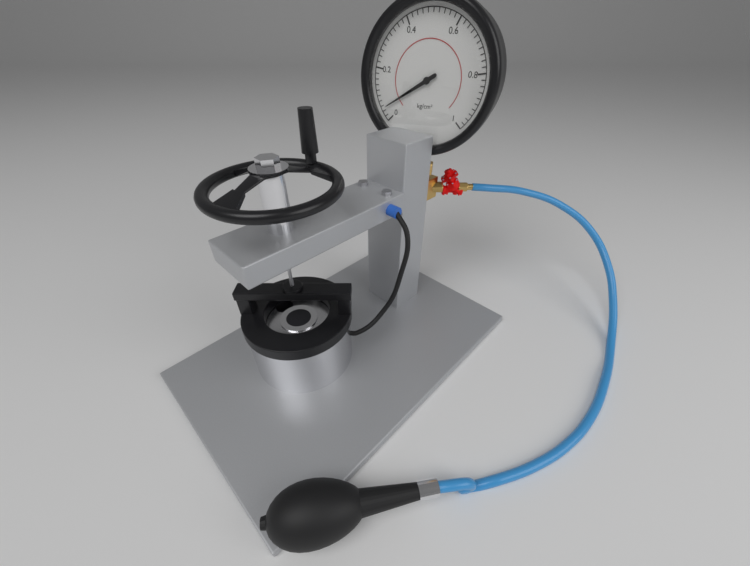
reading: 0.05 kg/cm²
